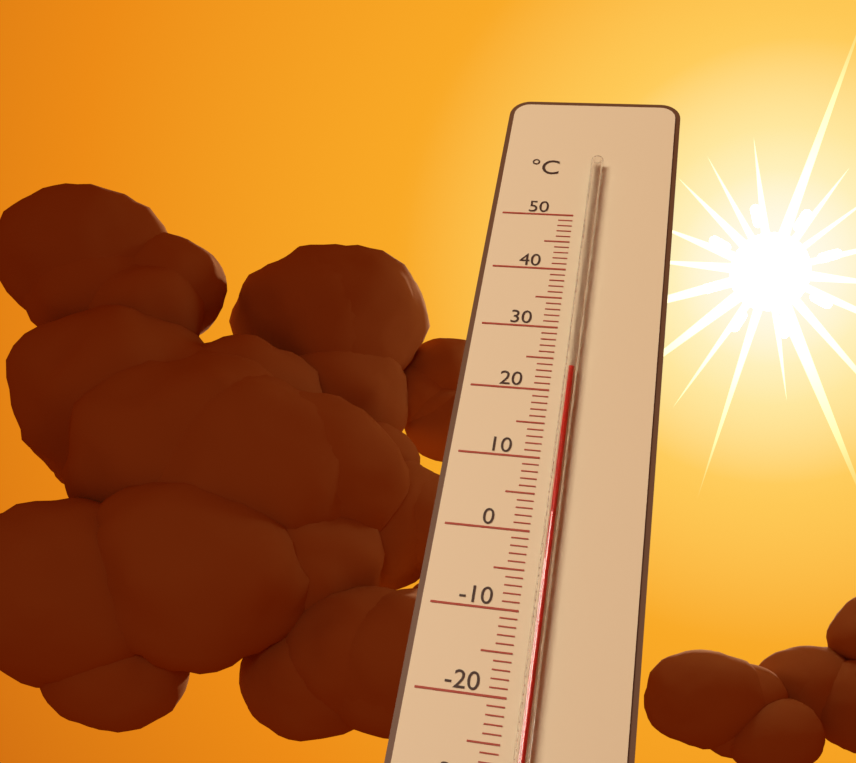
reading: 23 °C
